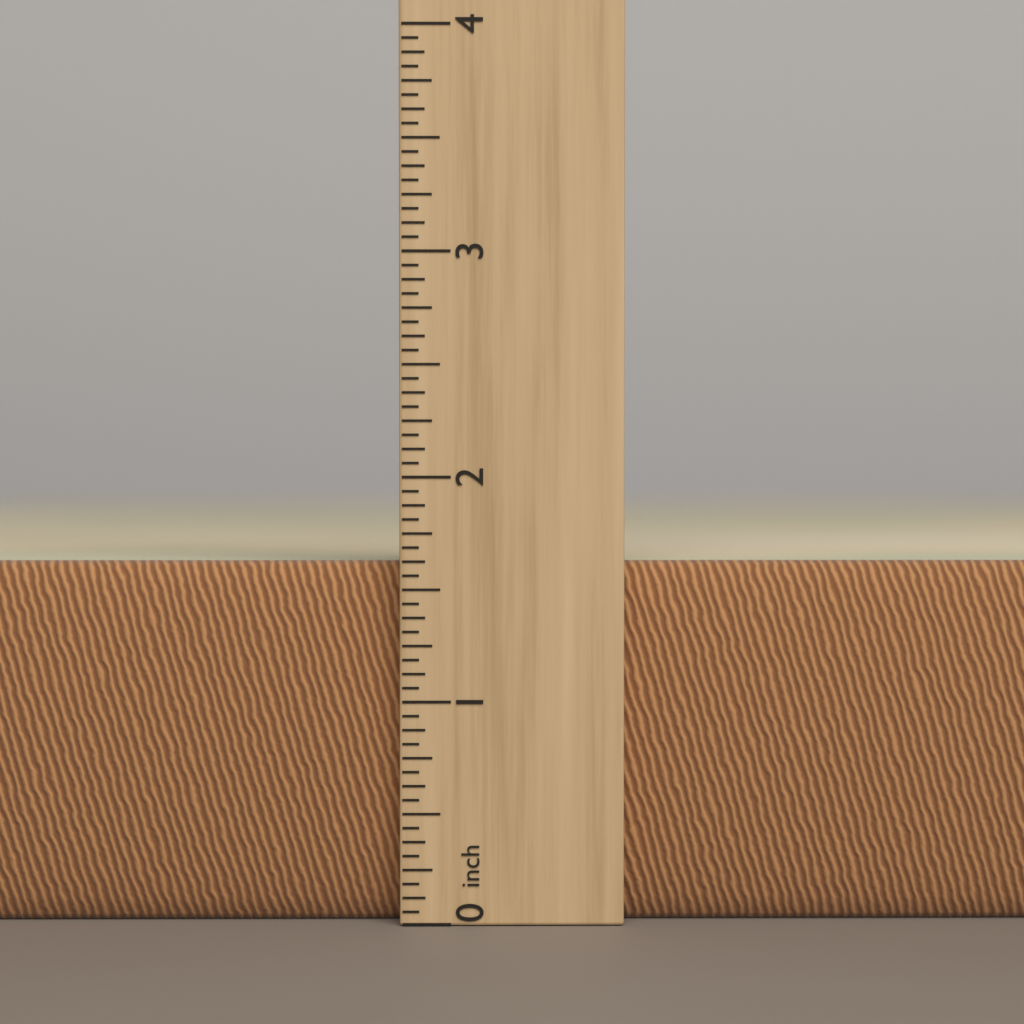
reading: 1.6250 inch
